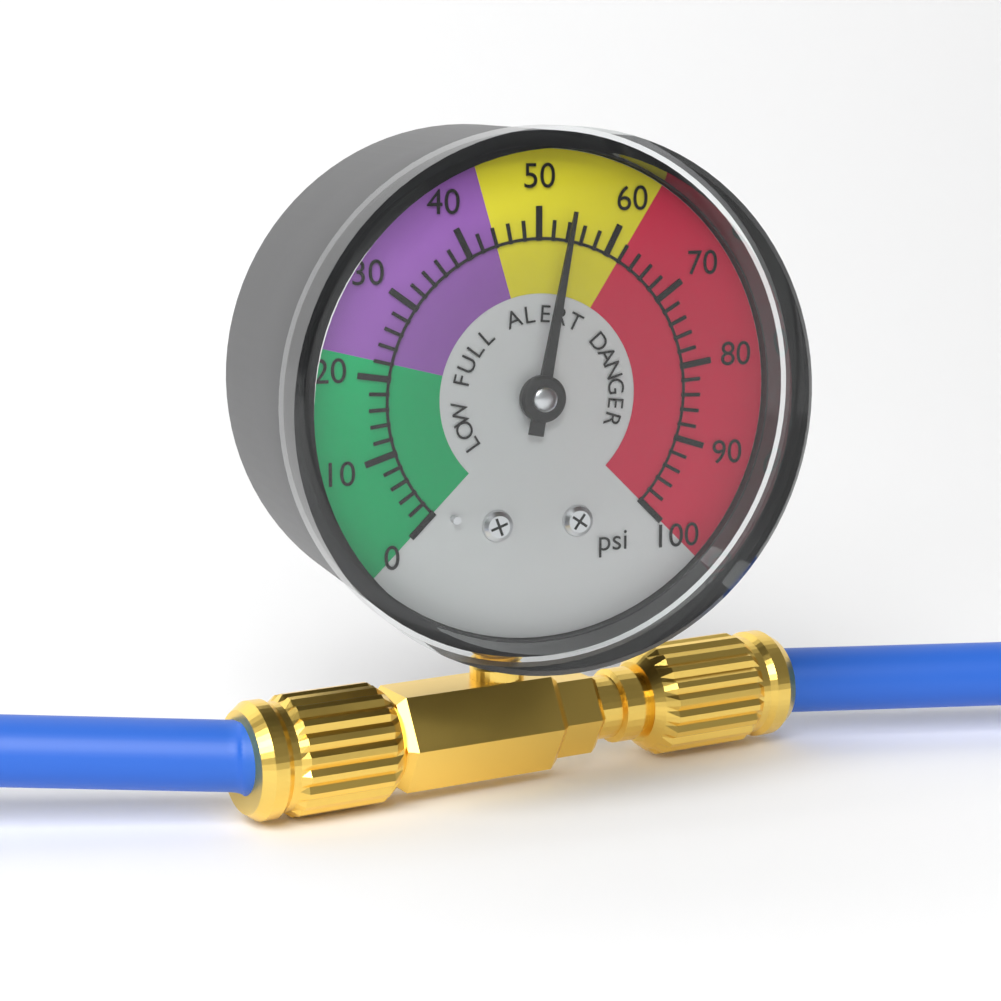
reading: 54 psi
